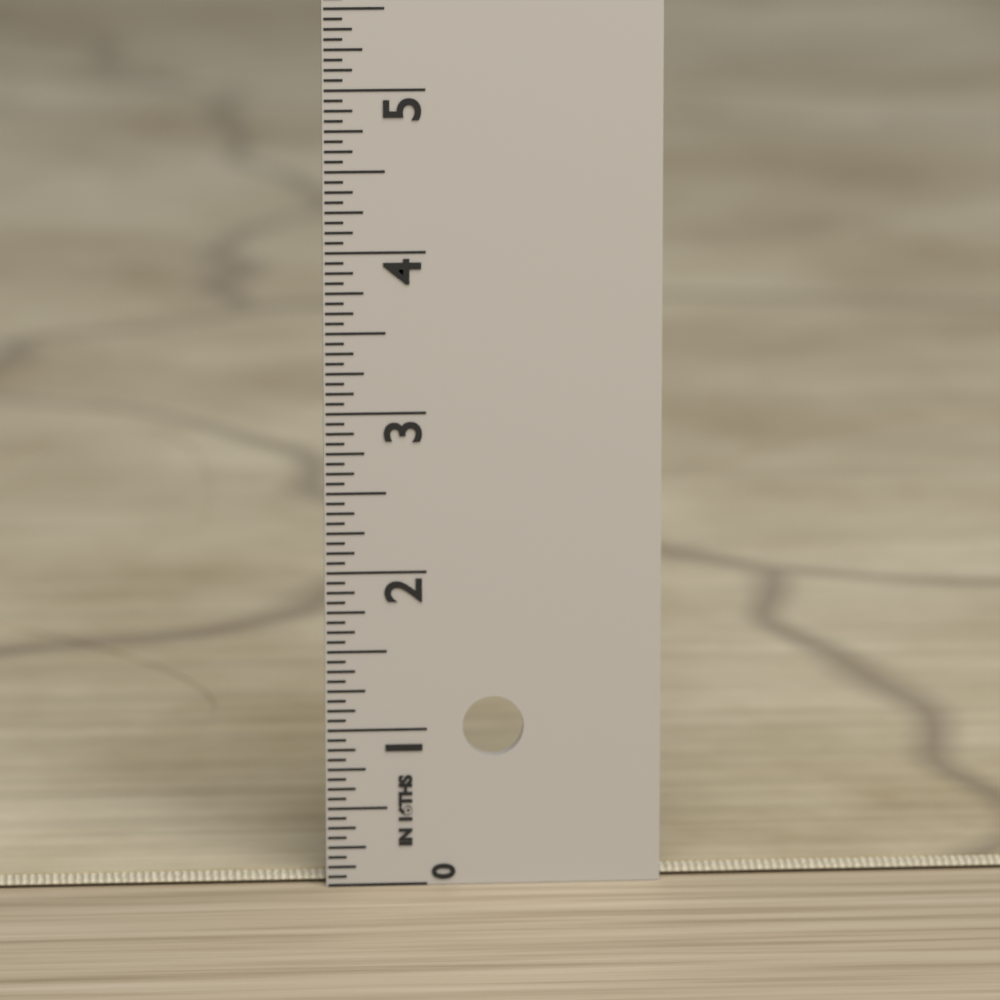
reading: 0.0625 in
